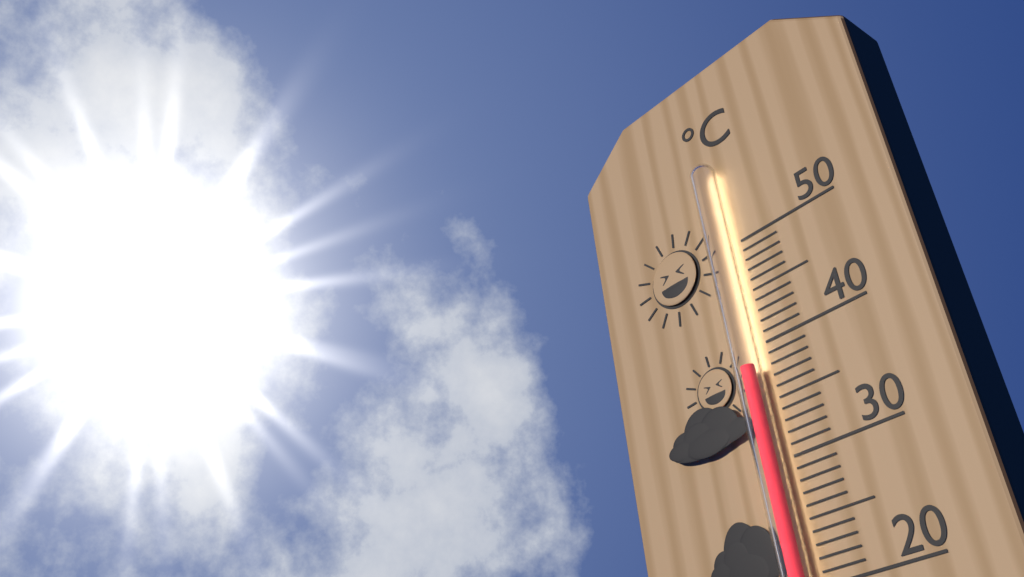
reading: 38 °C
